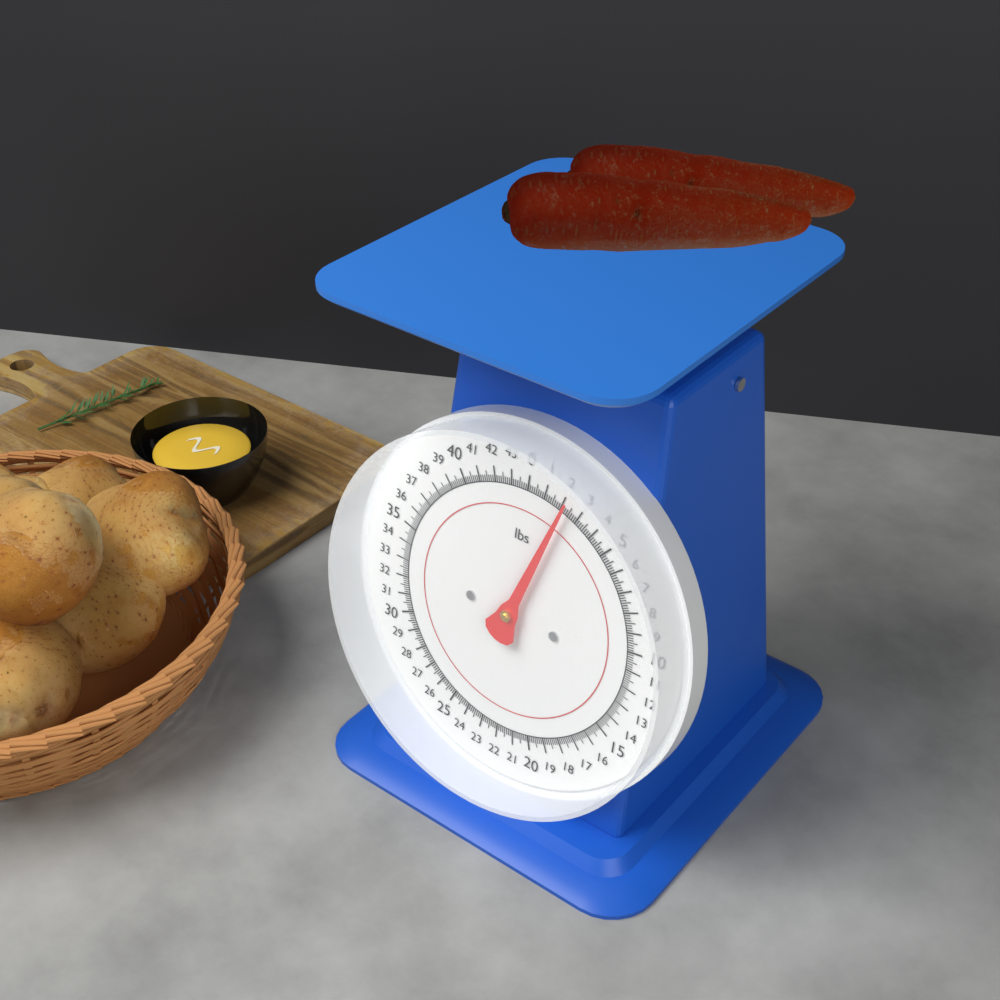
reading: 2.250 lbs
